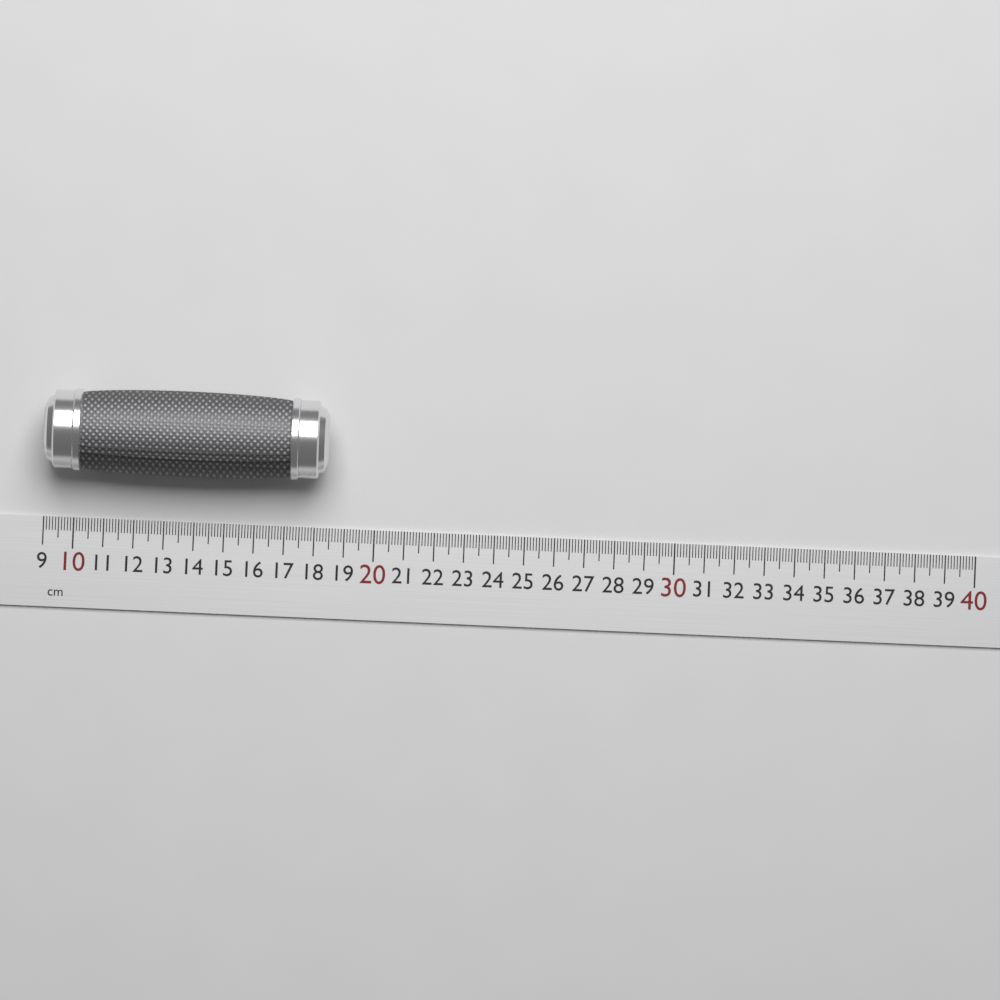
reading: 18.4 cm
